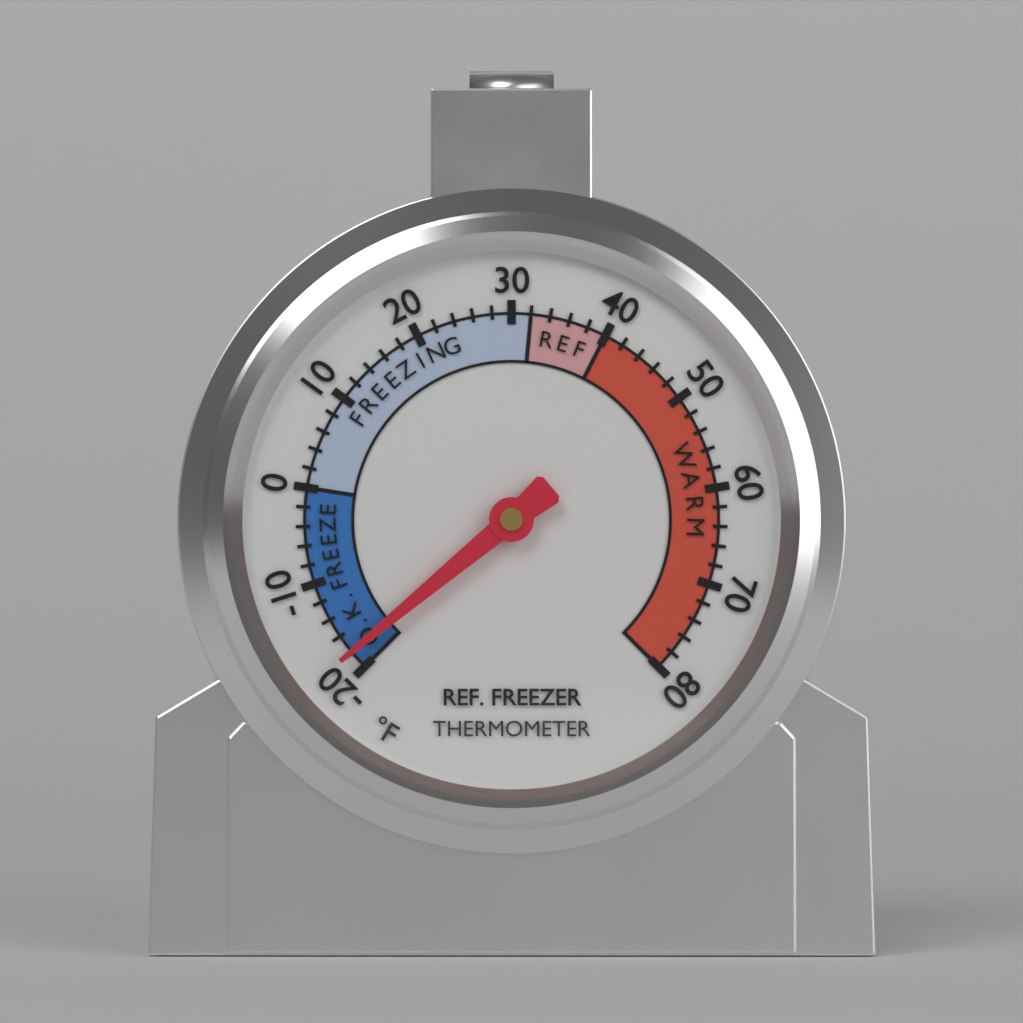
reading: -18 °F
